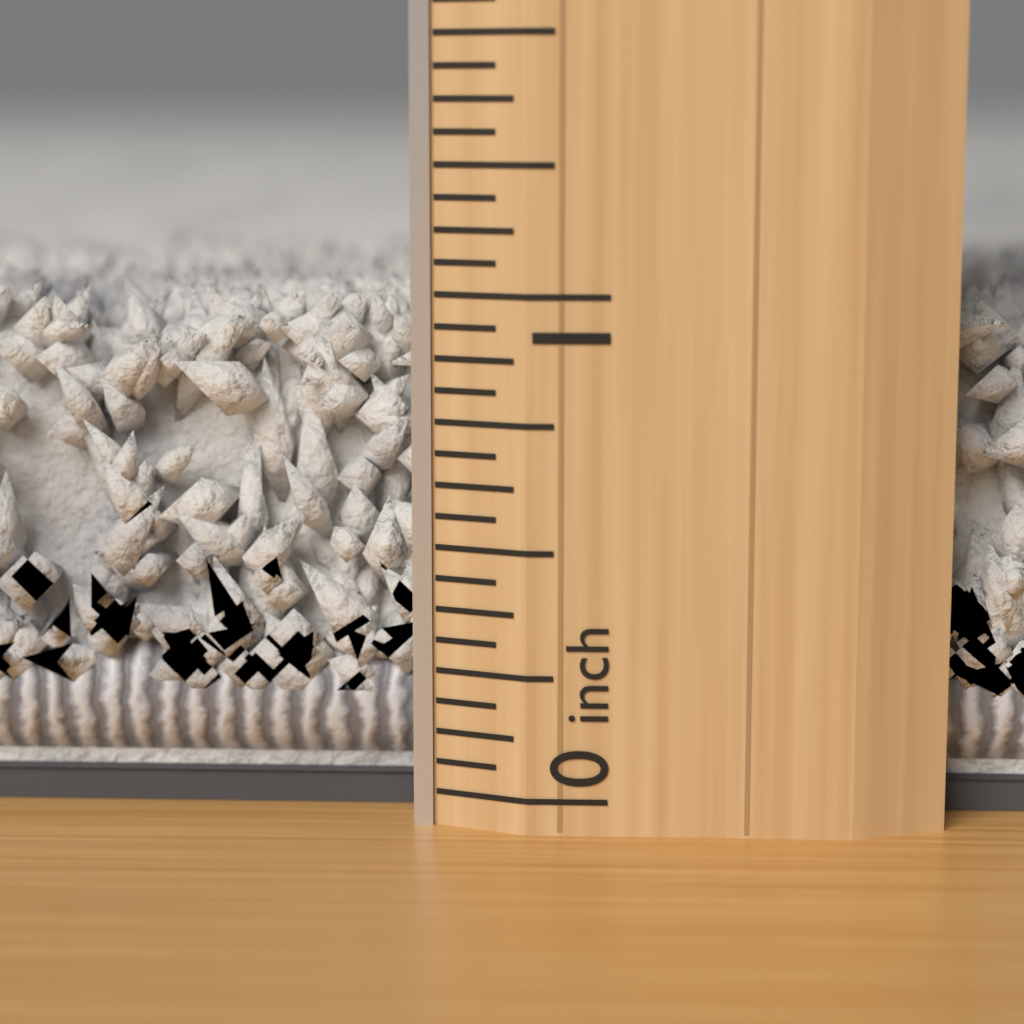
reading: 1.0000 inch
